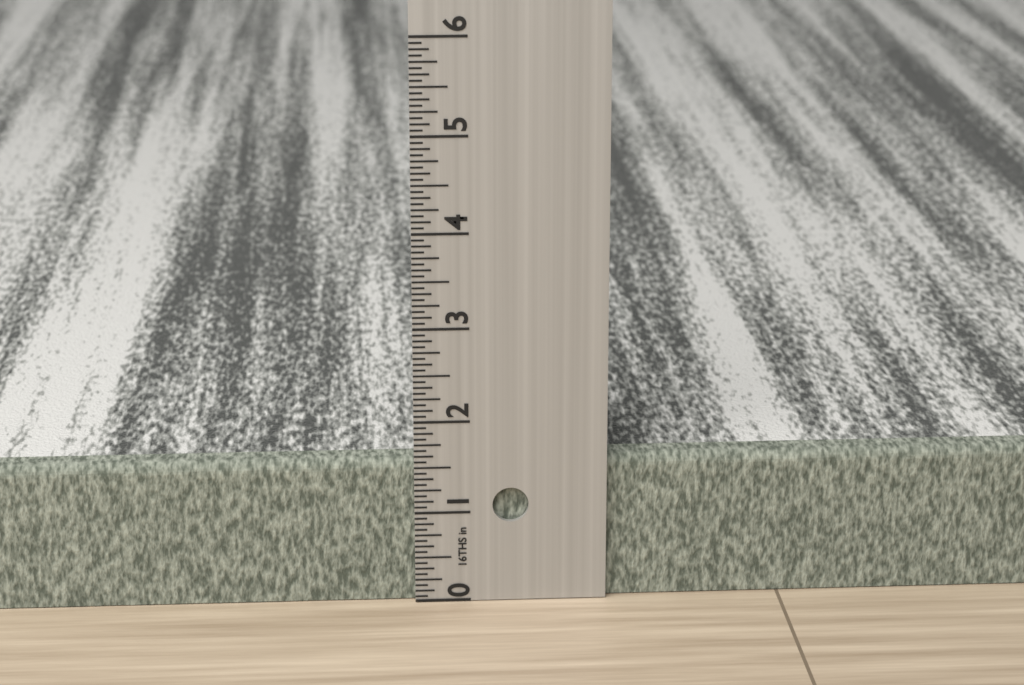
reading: 1.5625 in
